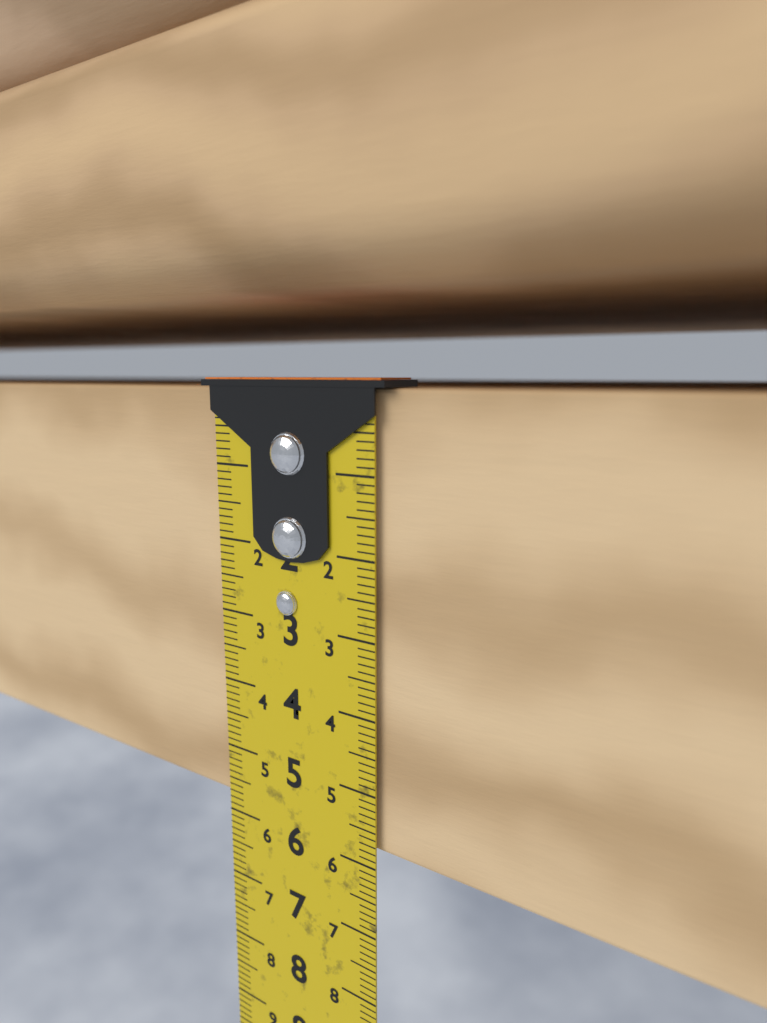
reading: 5.8 cm
